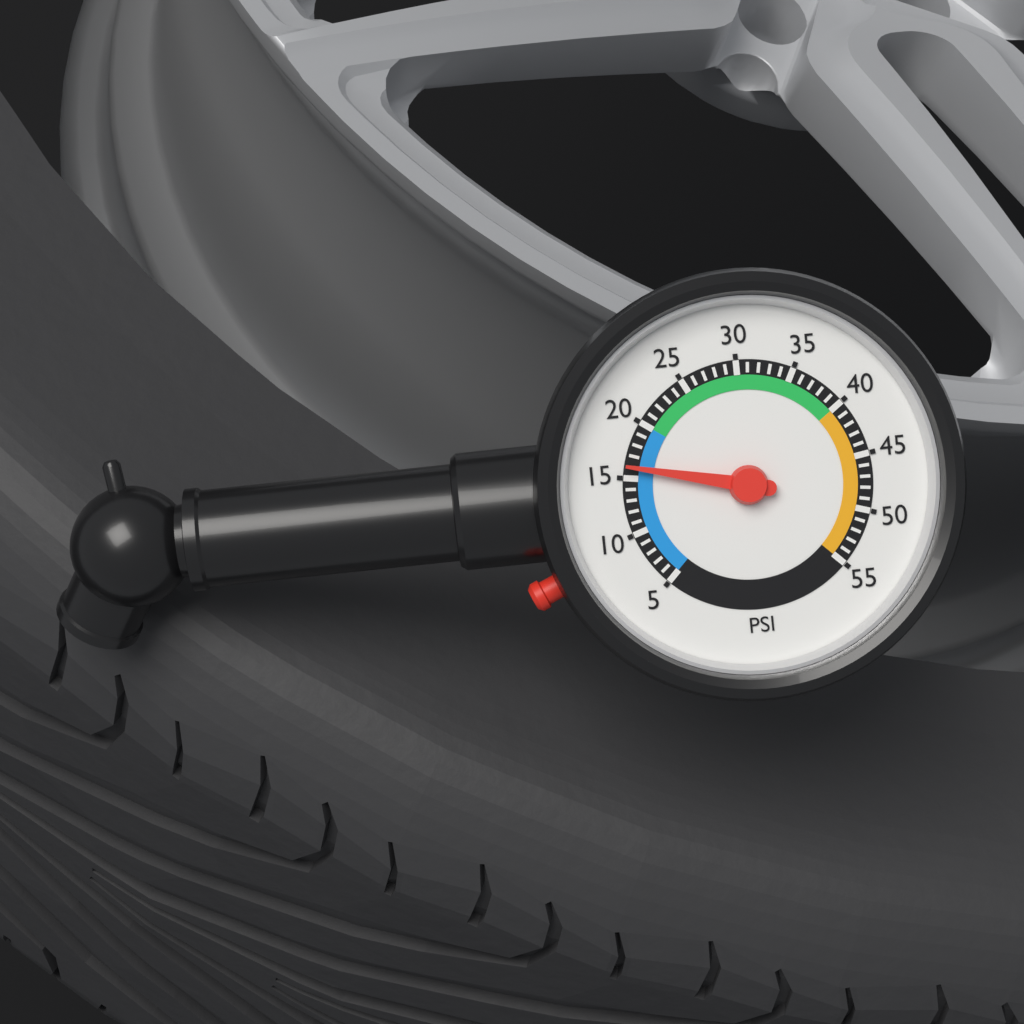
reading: 16 psi
